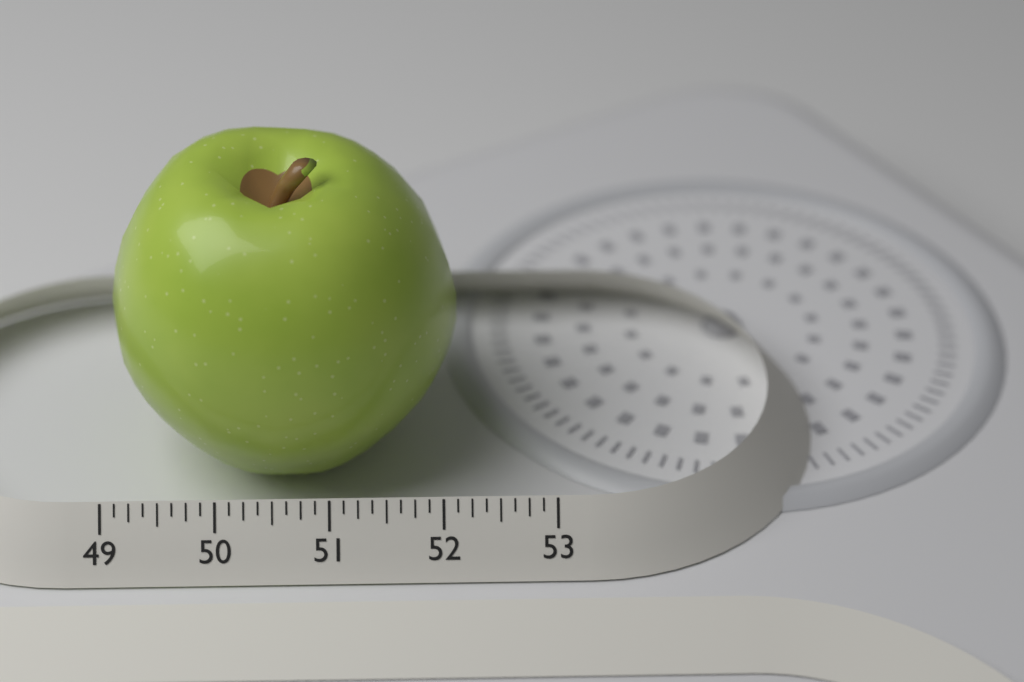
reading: 52.125 (no unit)
